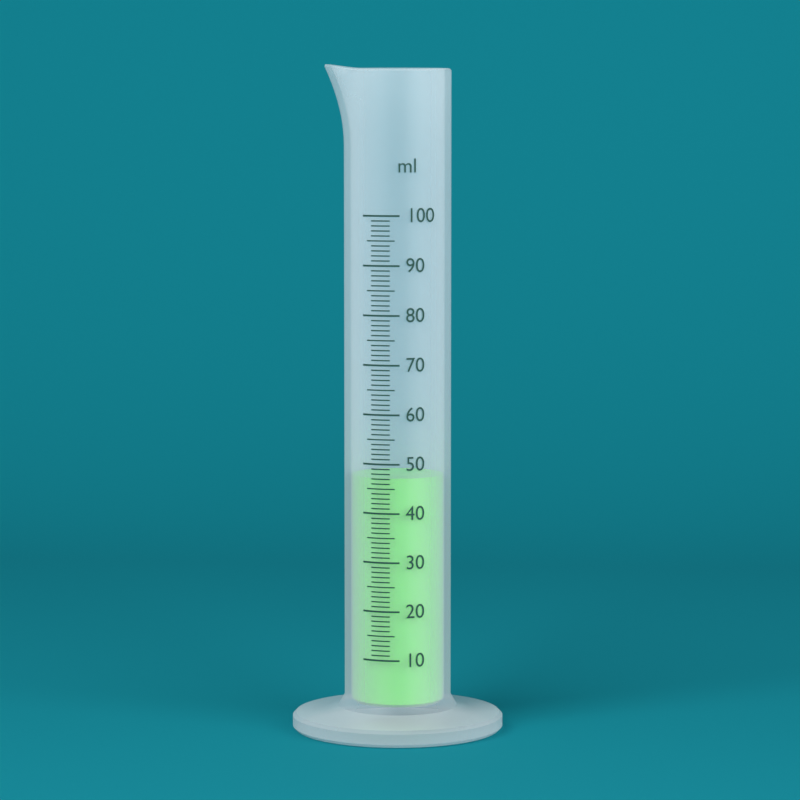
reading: 47 ml
